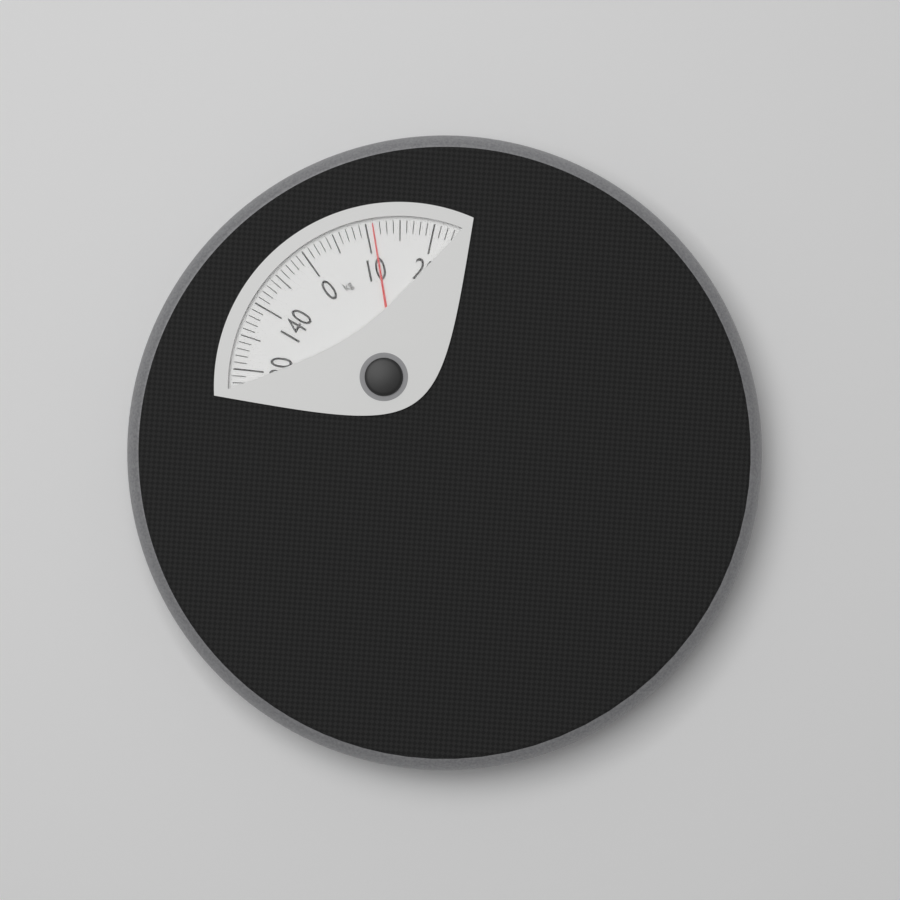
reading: 11 kg
